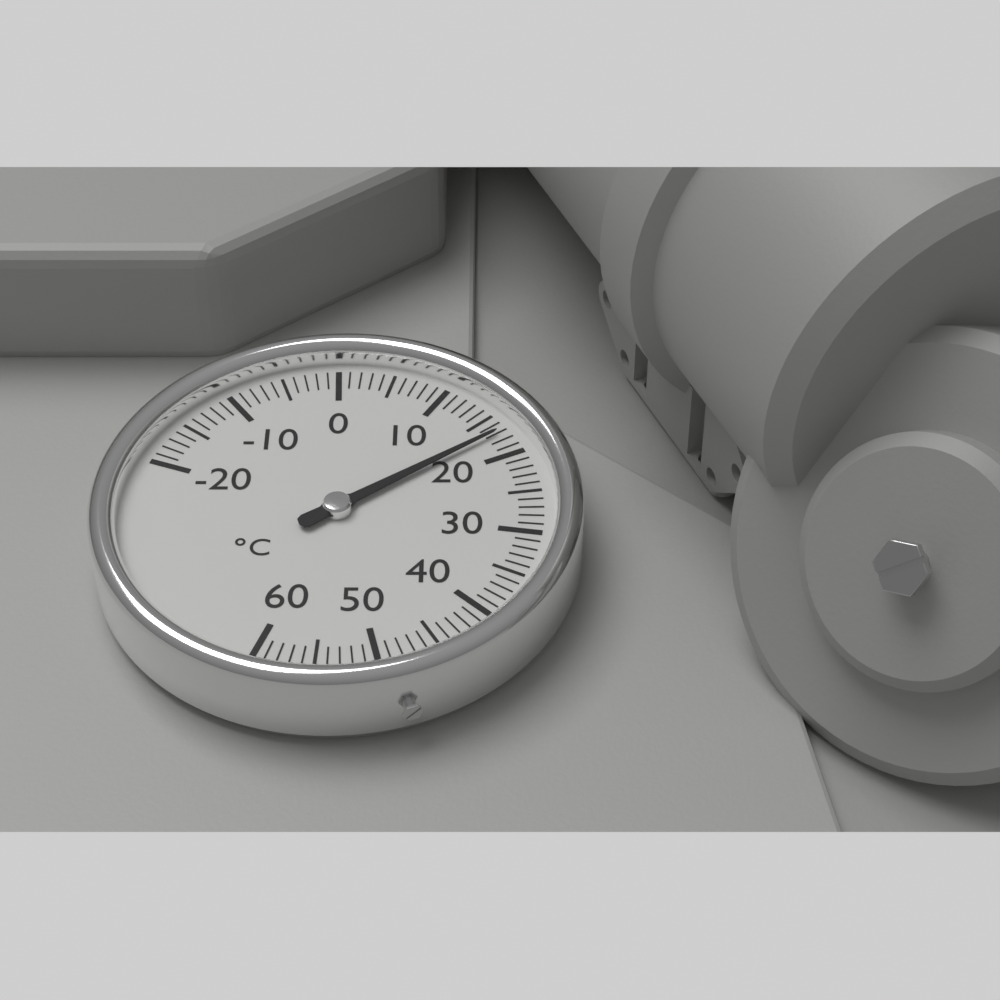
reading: 17 °C
